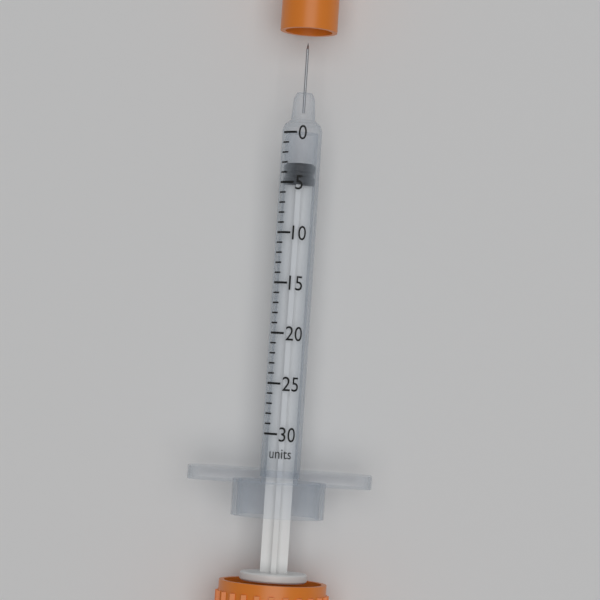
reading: 3 units
